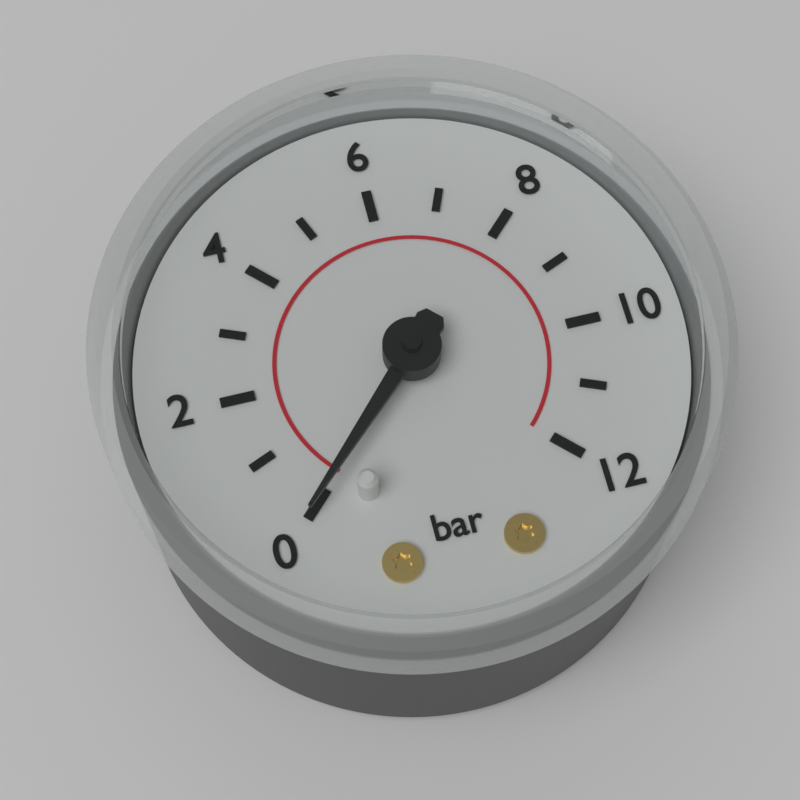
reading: 0 bar
